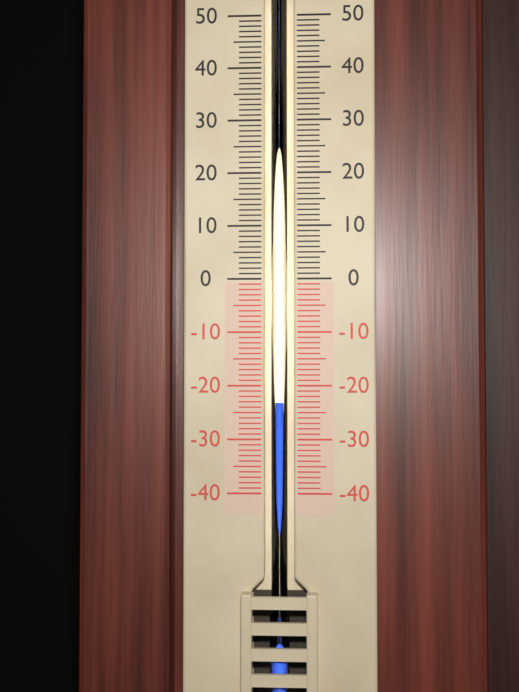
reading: -23 (no unit)
